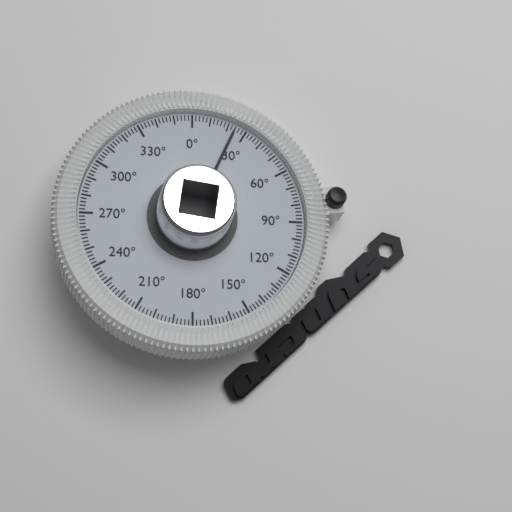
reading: 24 °
